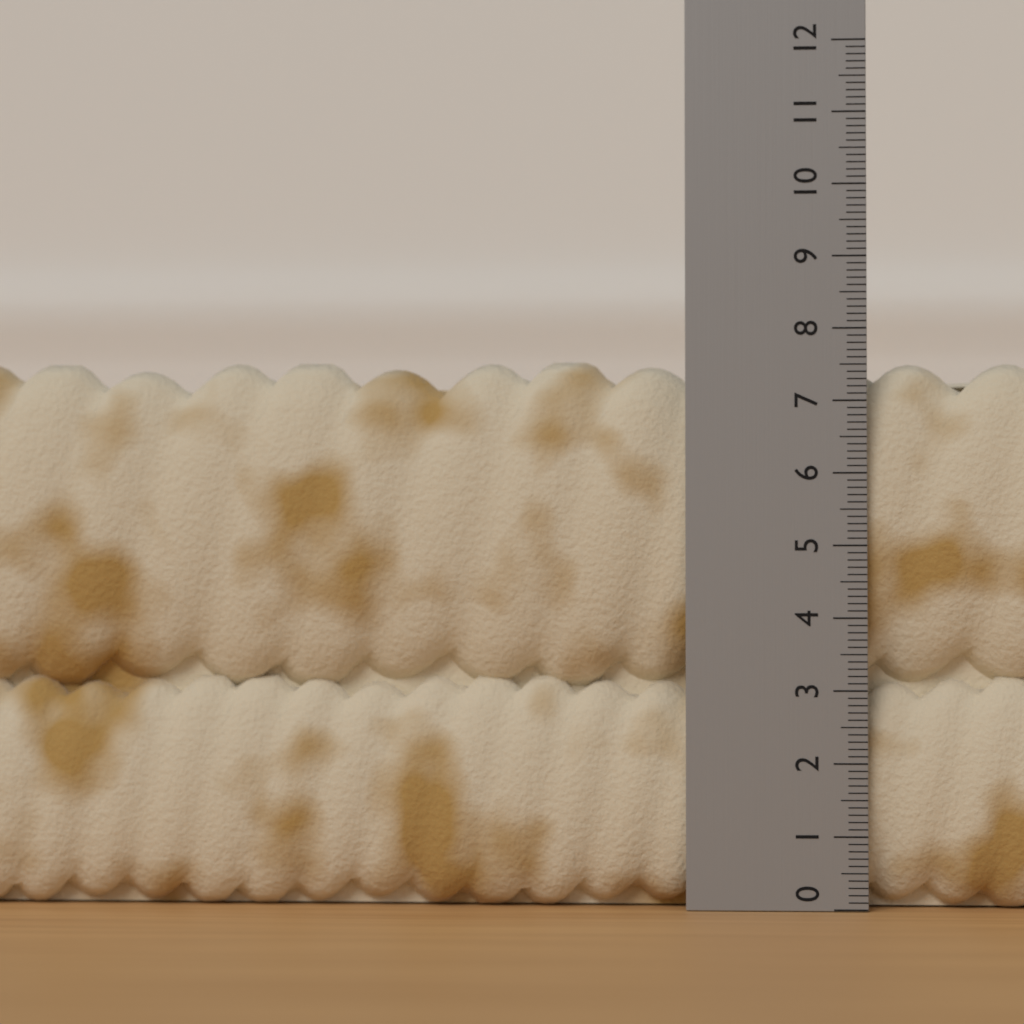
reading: 7.6 (no unit)
